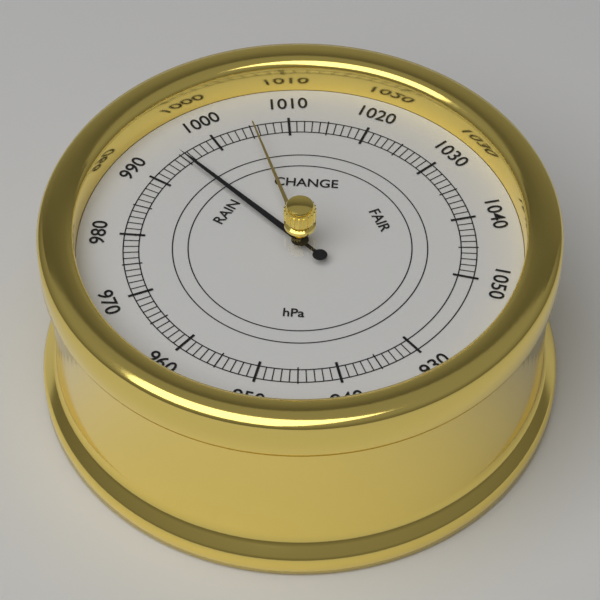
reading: 995 hPa
